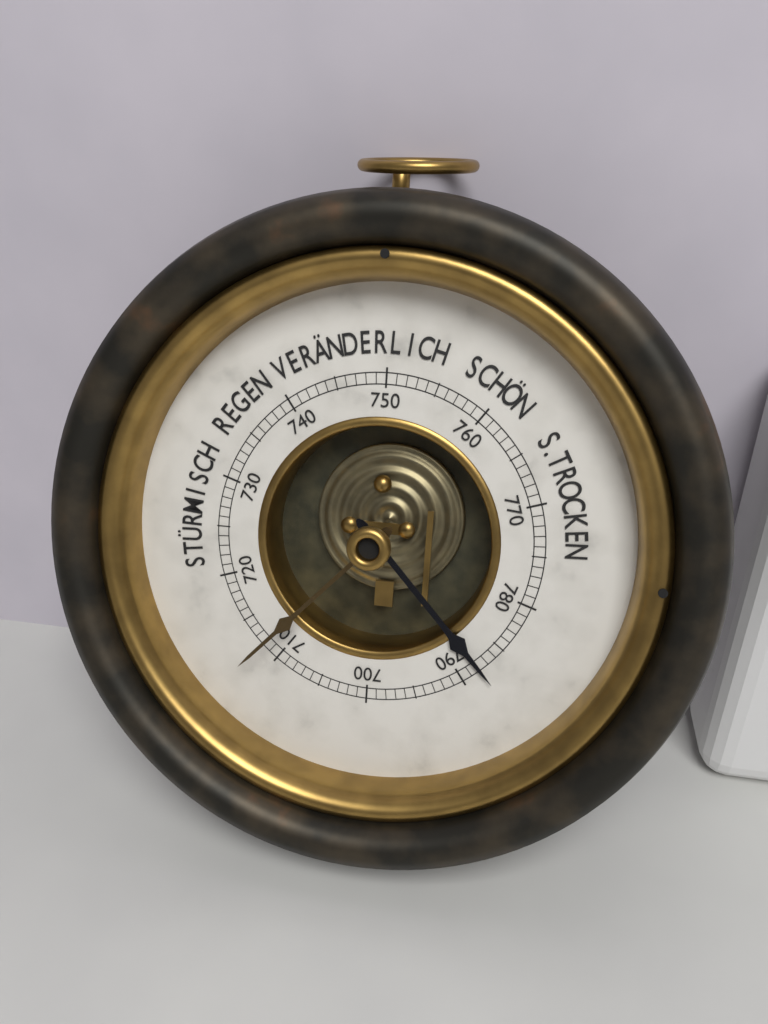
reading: 788 mmHg
